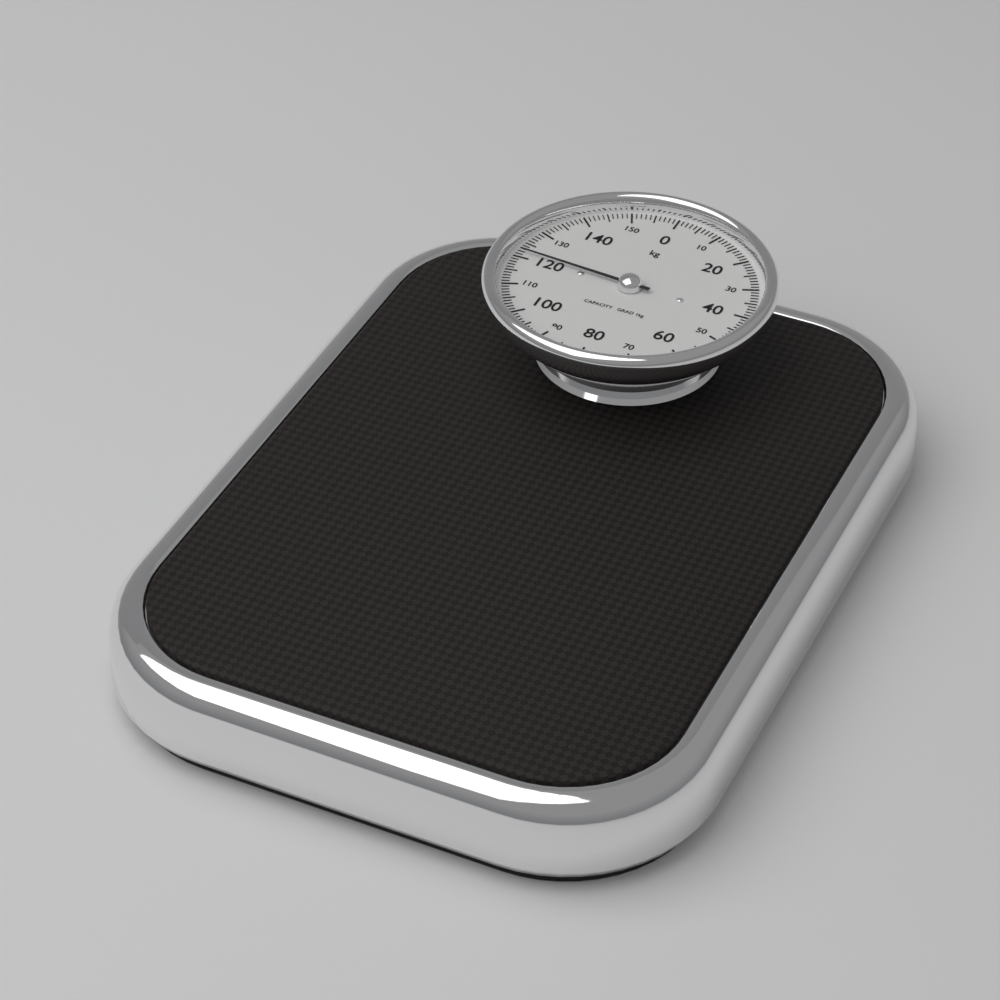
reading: 122 kg
